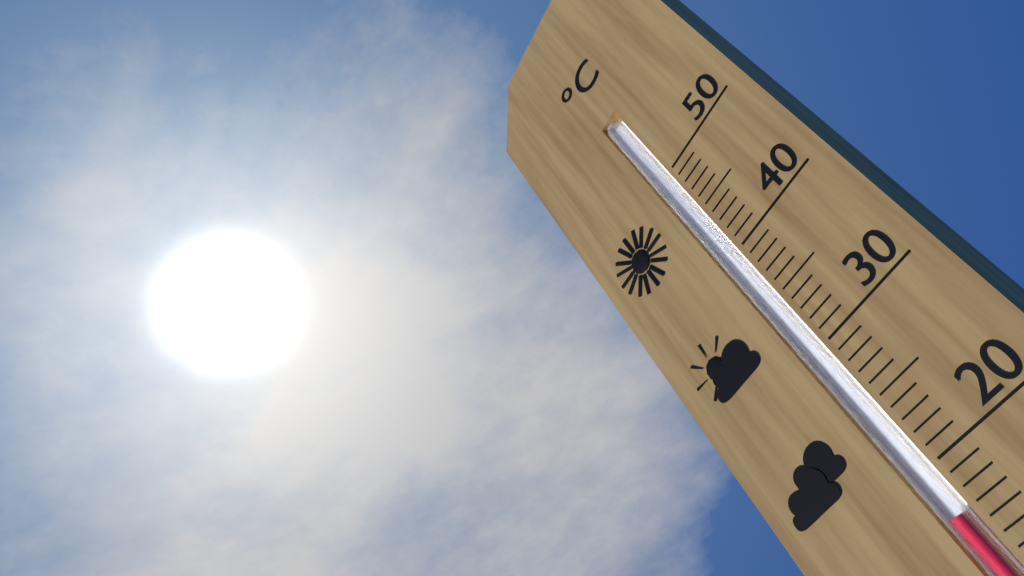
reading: 17 °C
